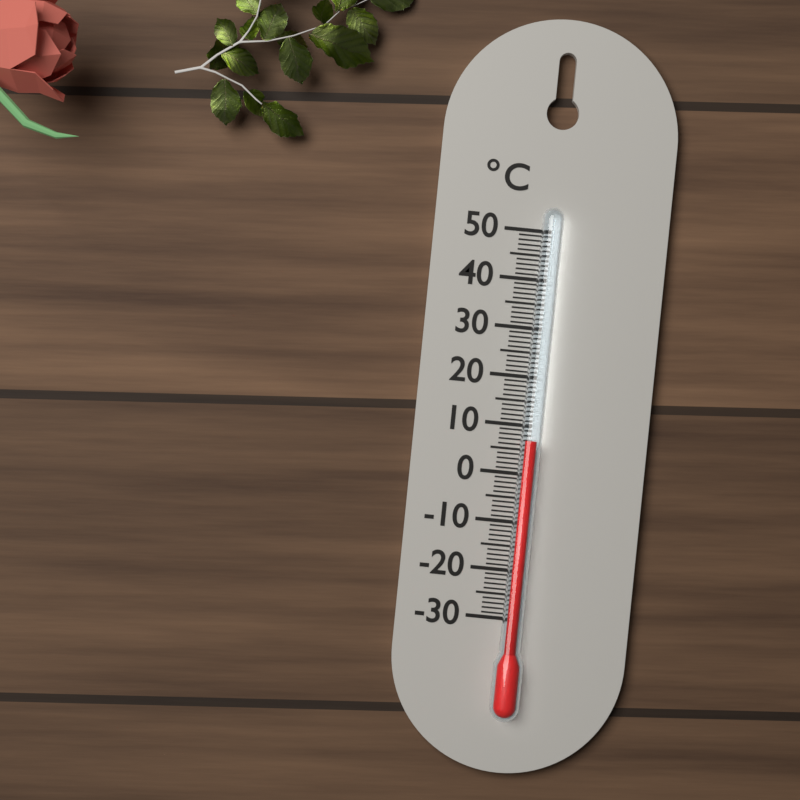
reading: 7 °C
